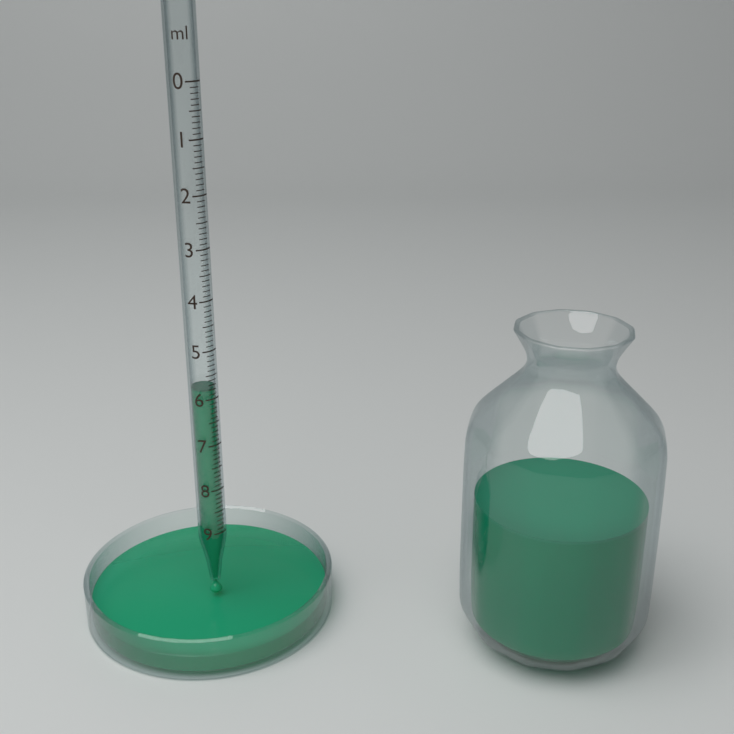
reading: 5.8 ml
